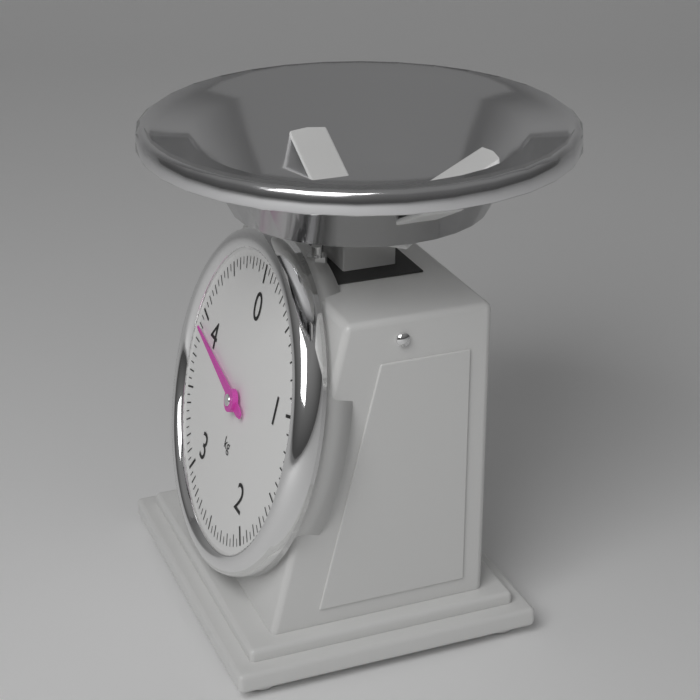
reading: 3.90 kg
